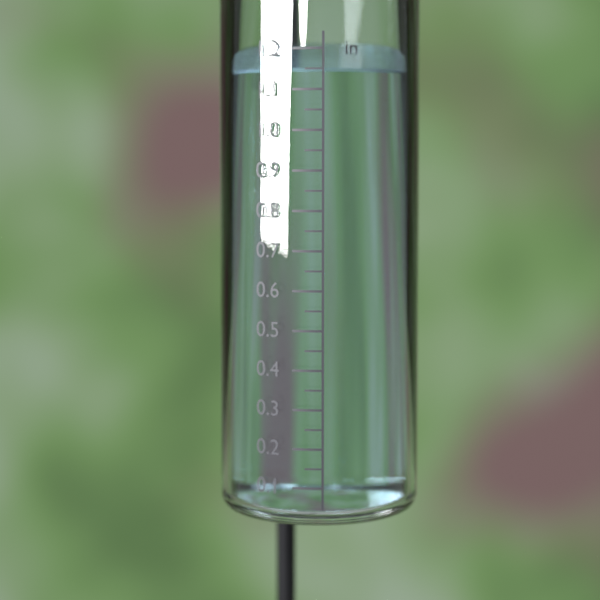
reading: 1.15 in
